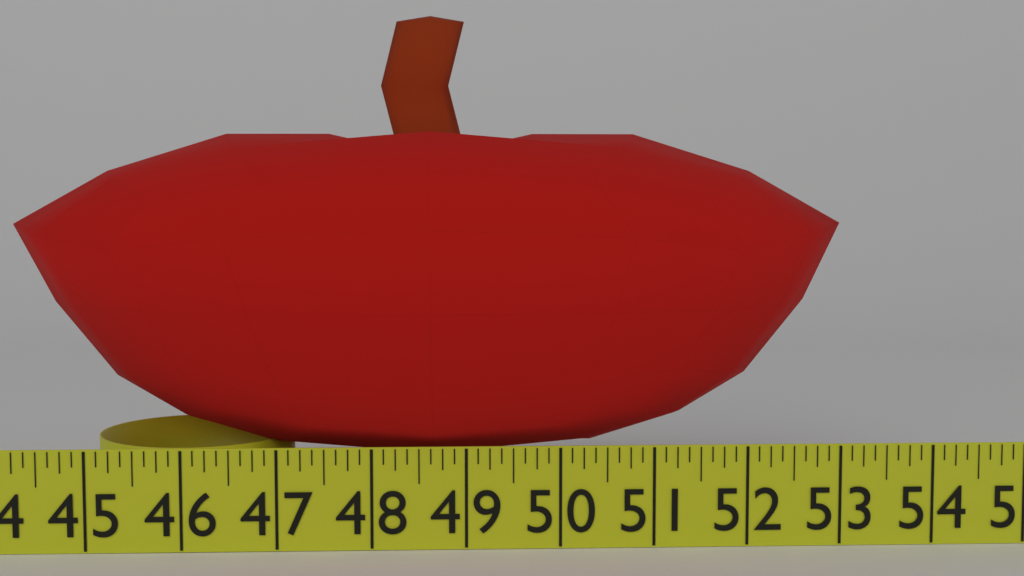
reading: 53.250 in
